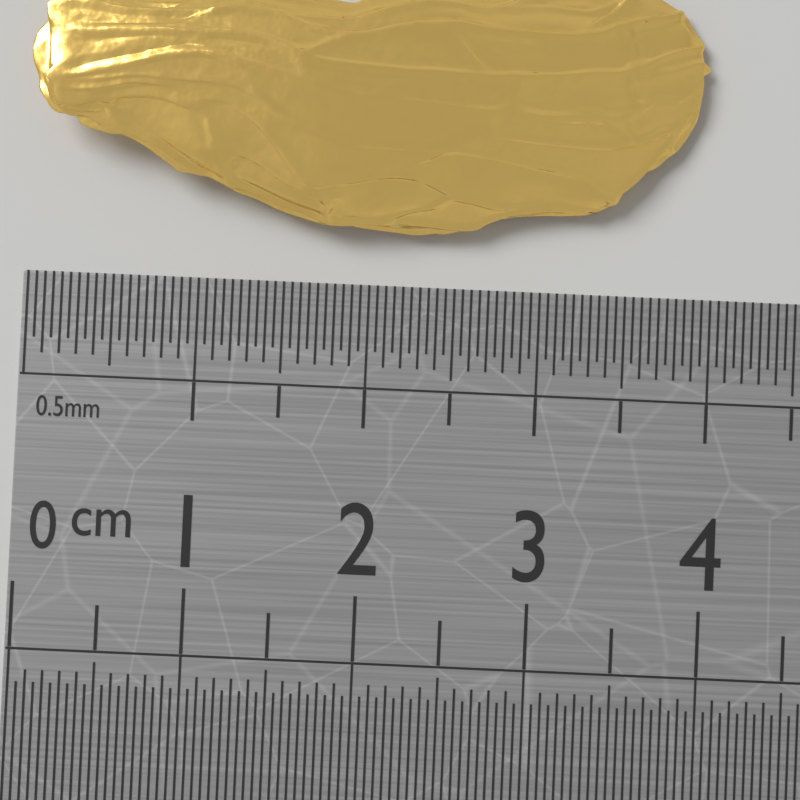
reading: 3.95 cm
